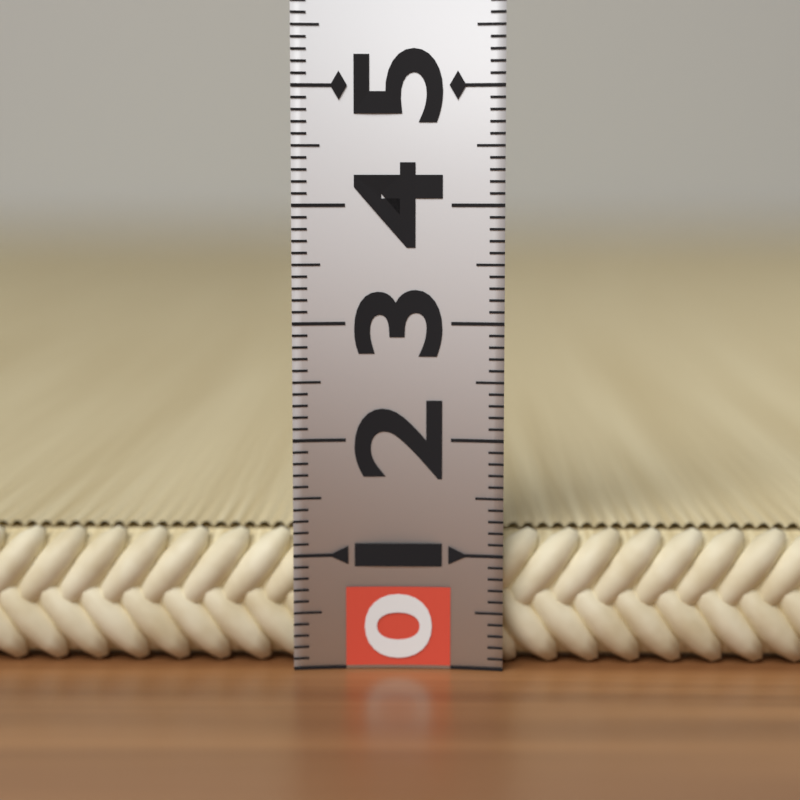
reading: 1.2 (no unit)
